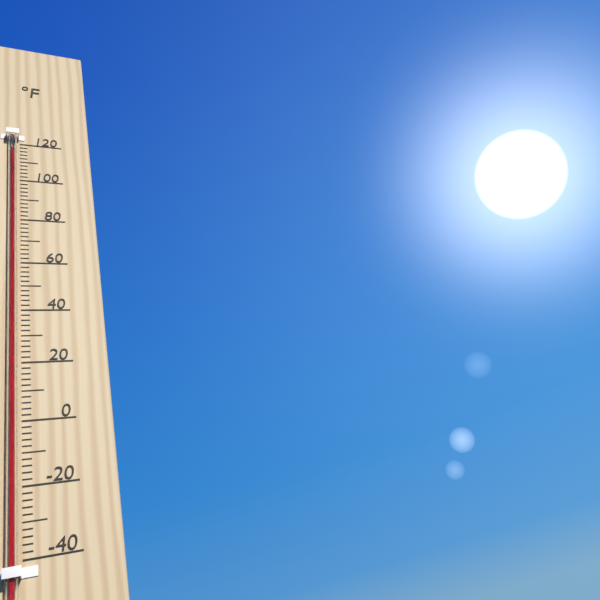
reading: 115 °F
